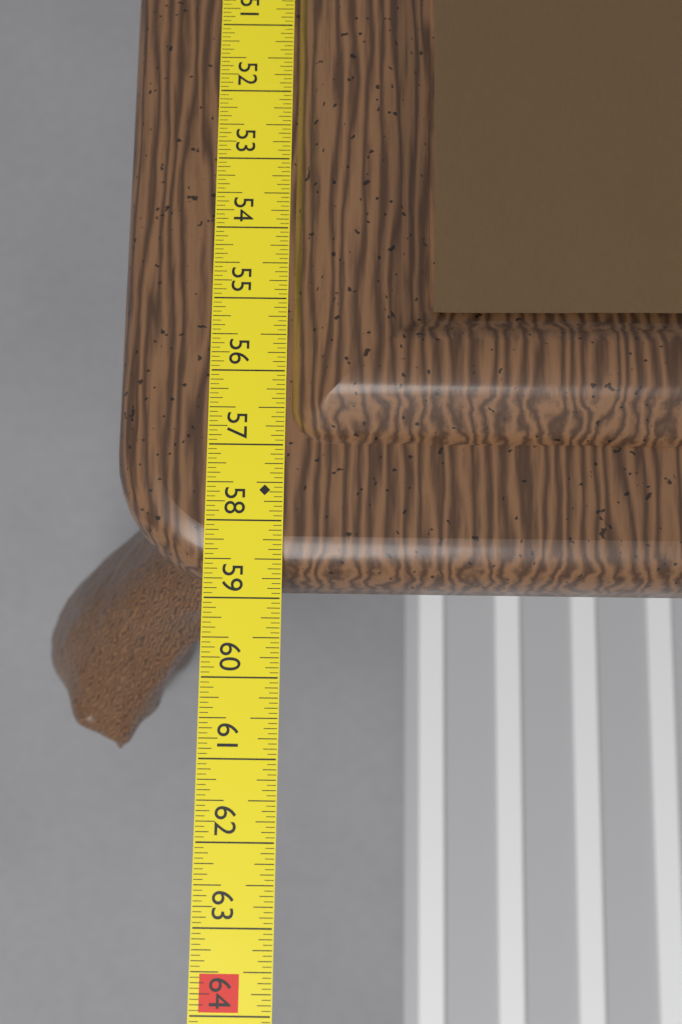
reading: 58.7500 in
